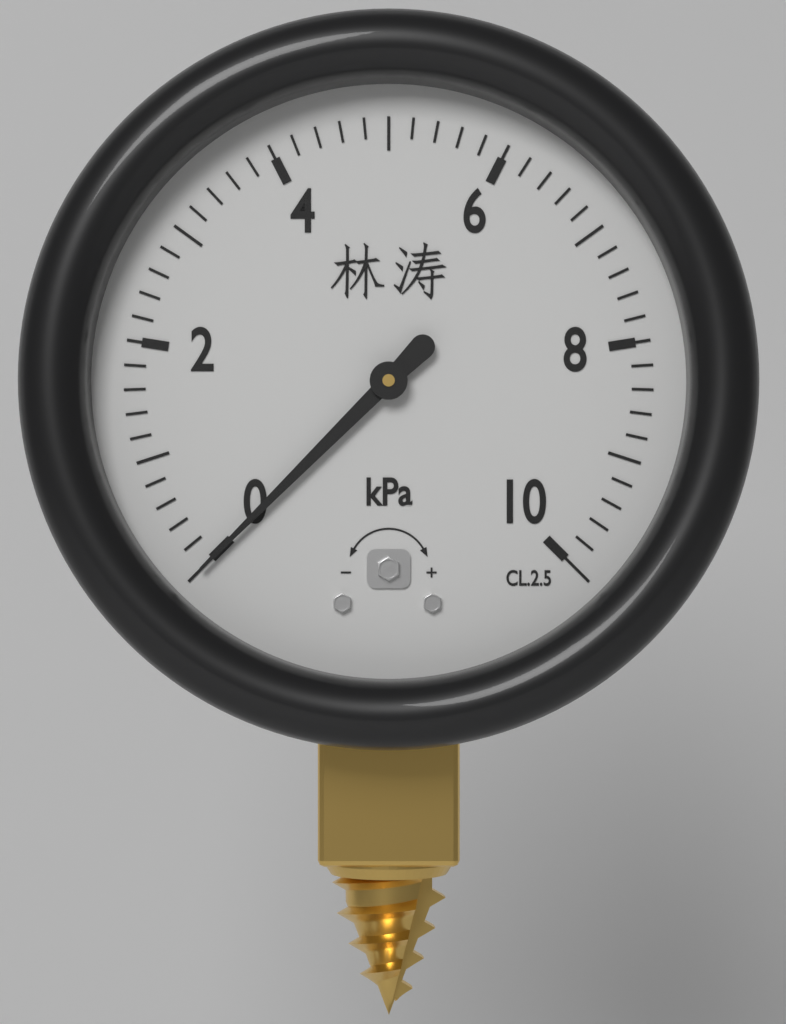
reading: 0.0 kPa
